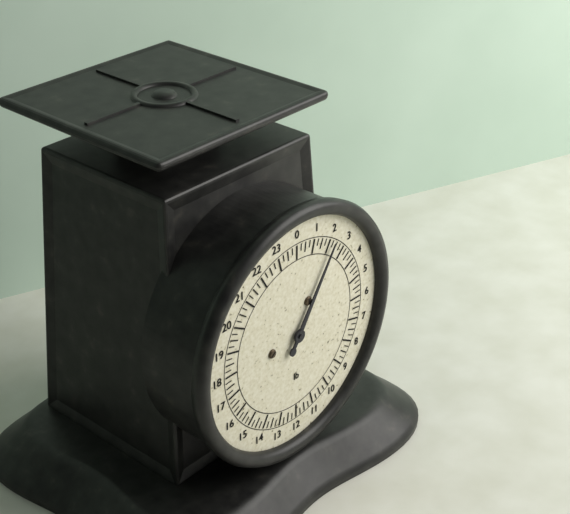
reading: 2.25 lb
